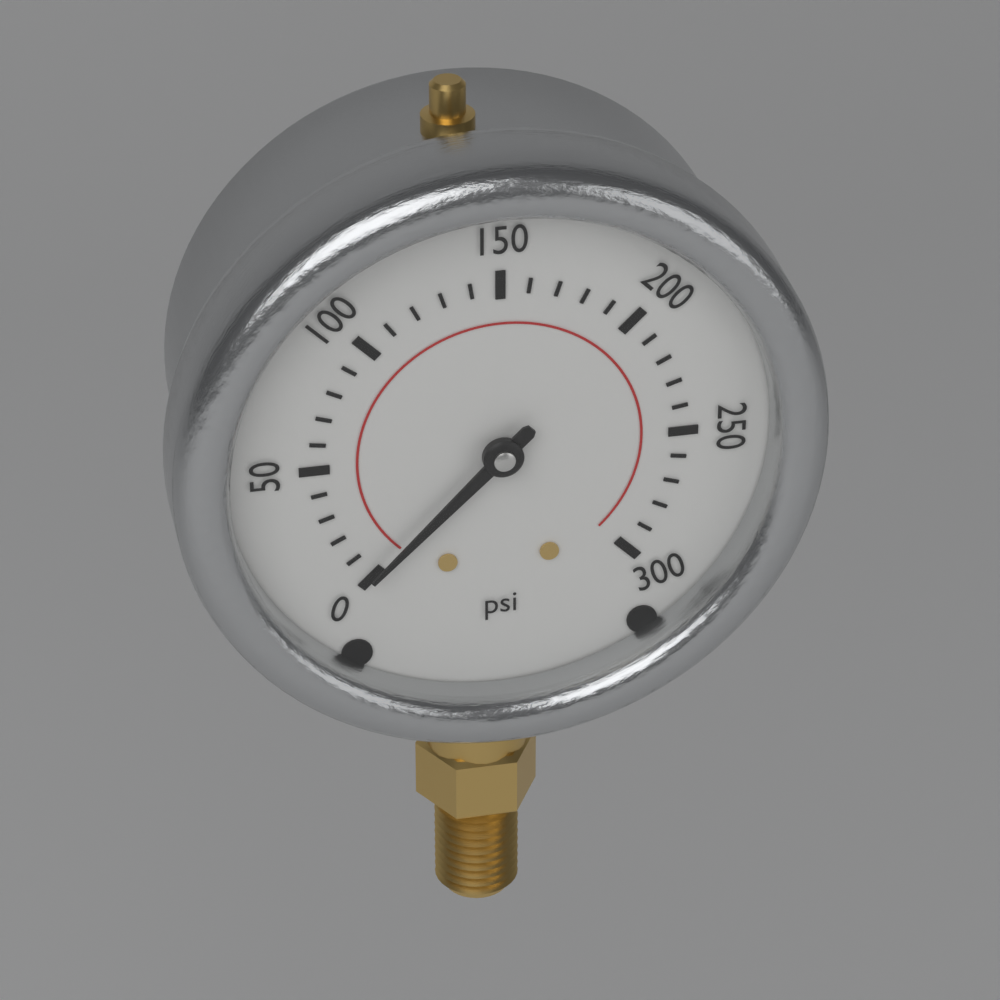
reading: 0 psi
